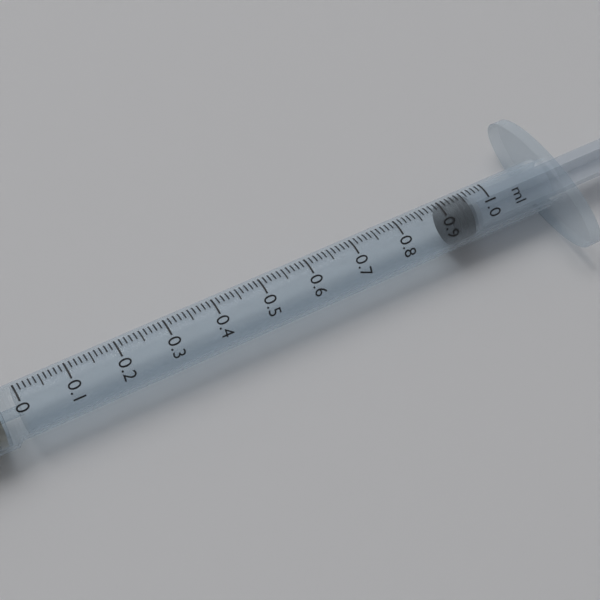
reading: 0.91 ml
